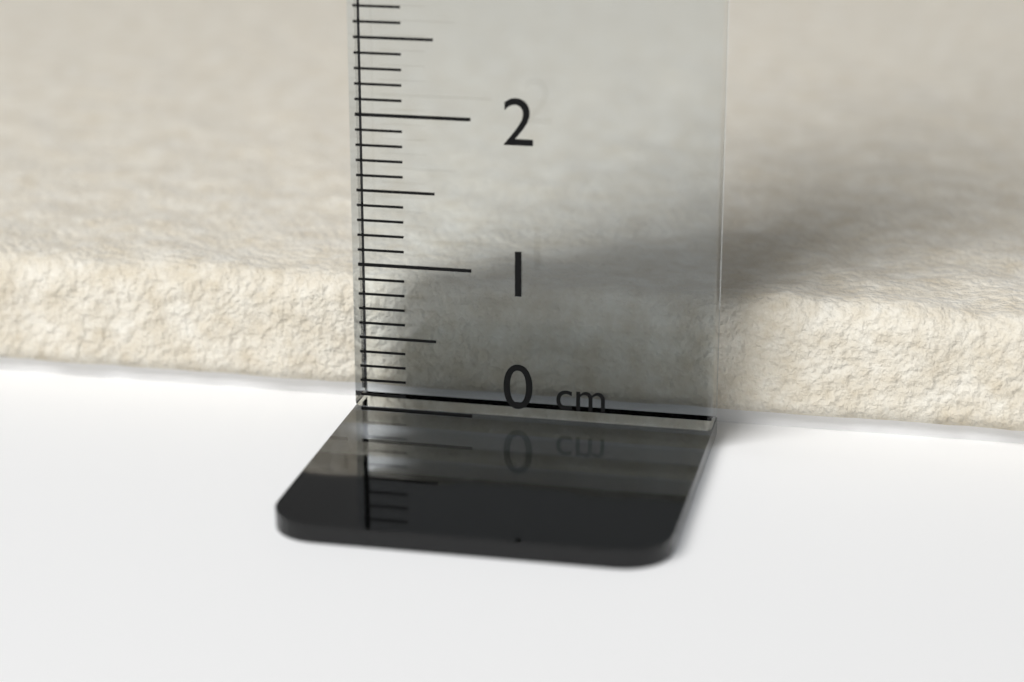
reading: 0.8 cm
